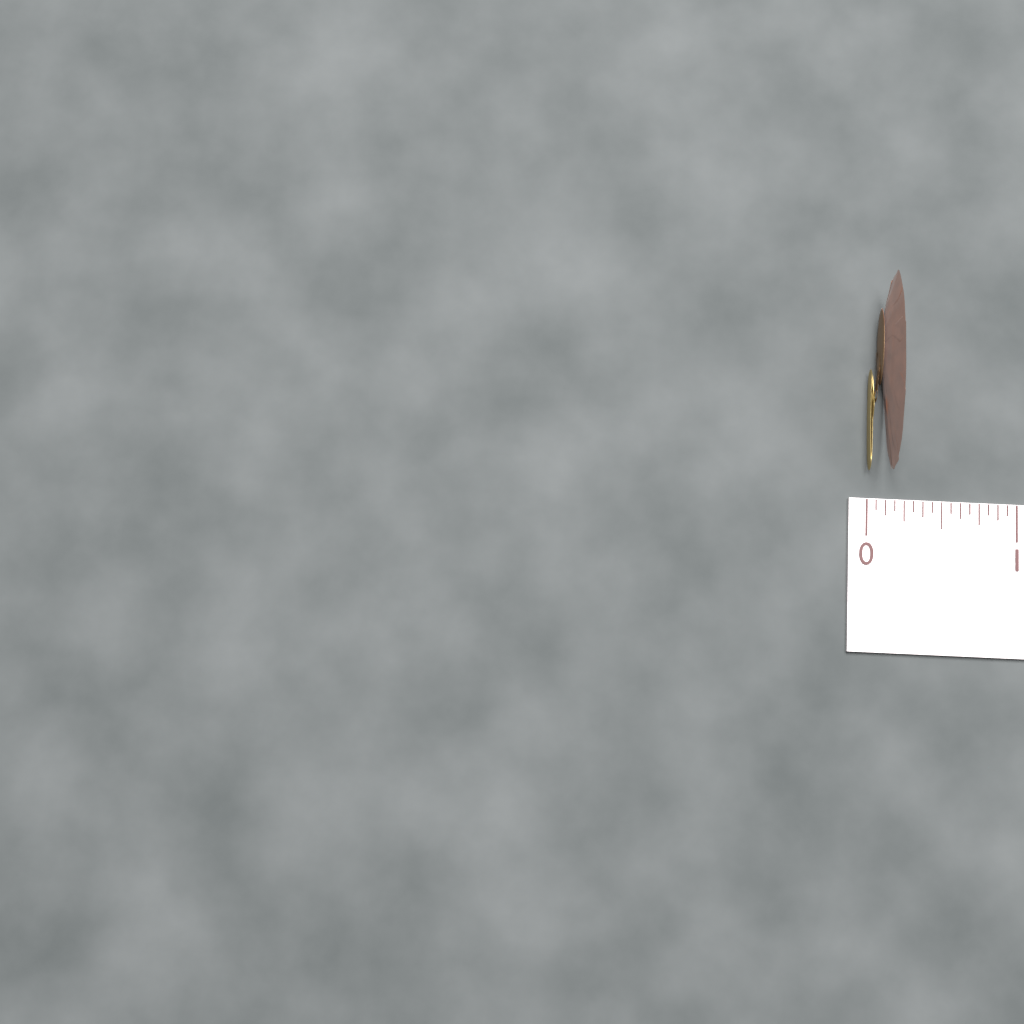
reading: 0.1250 (no unit)
